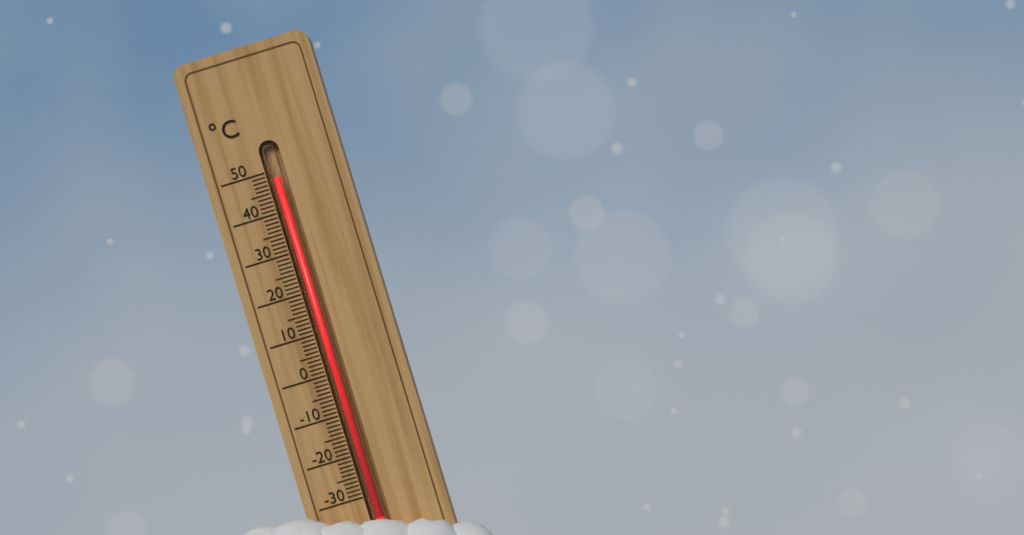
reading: 48 °C
